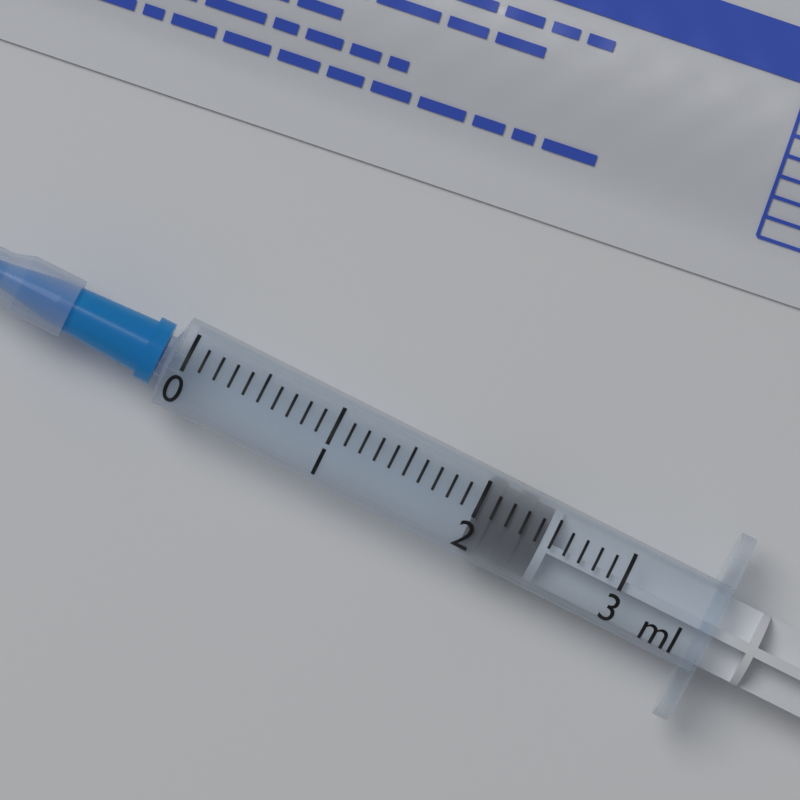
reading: 2.0 ml
